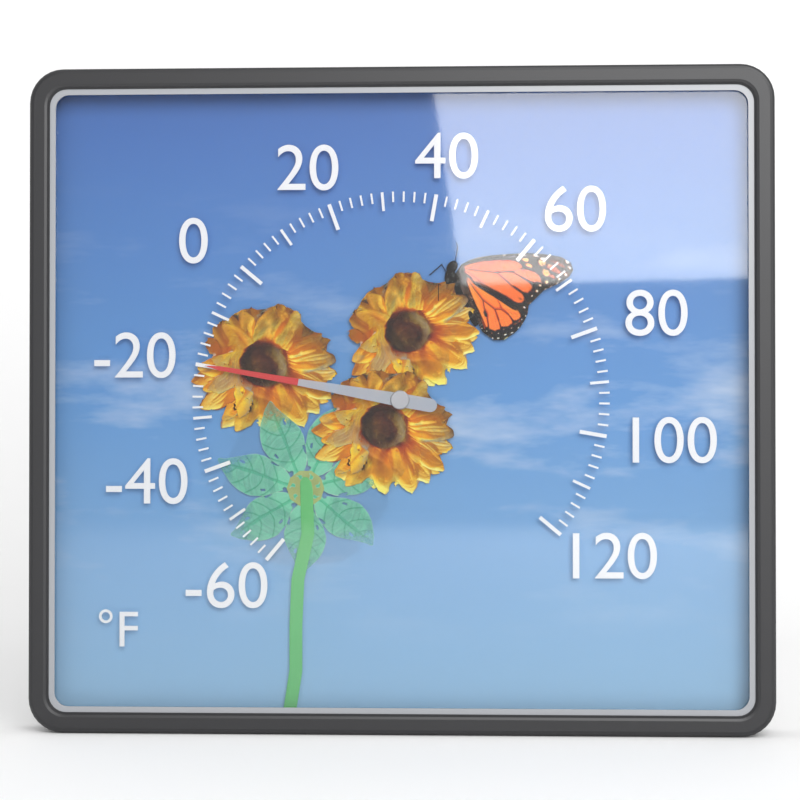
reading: -20 °F
